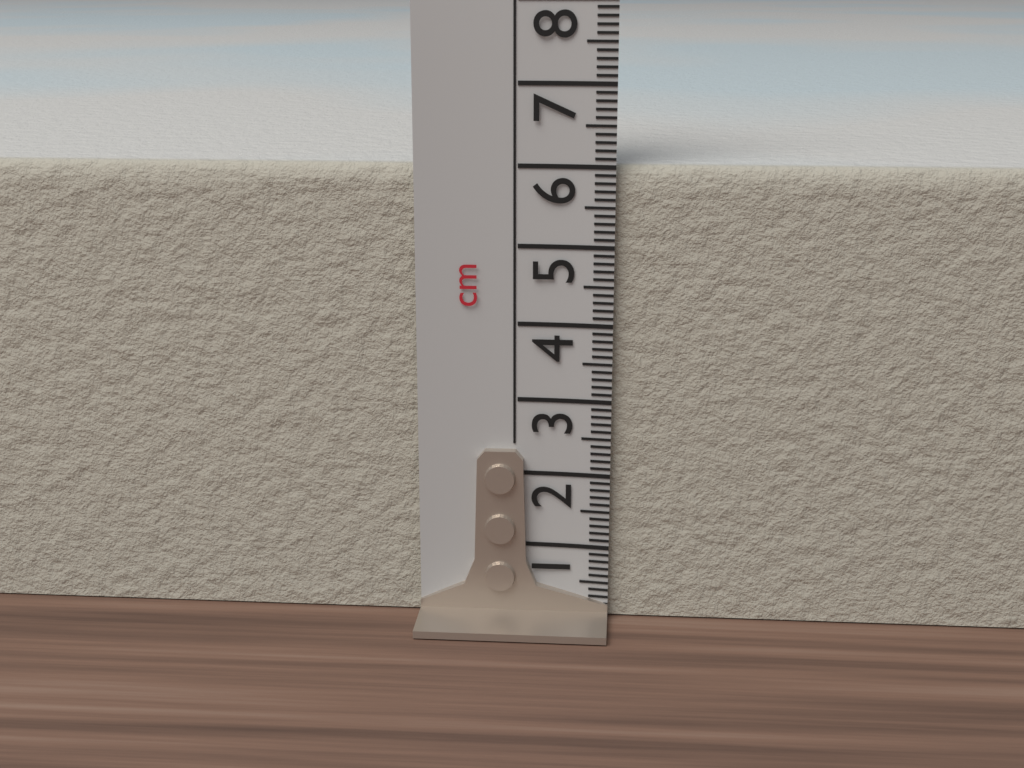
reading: 6.0 cm
